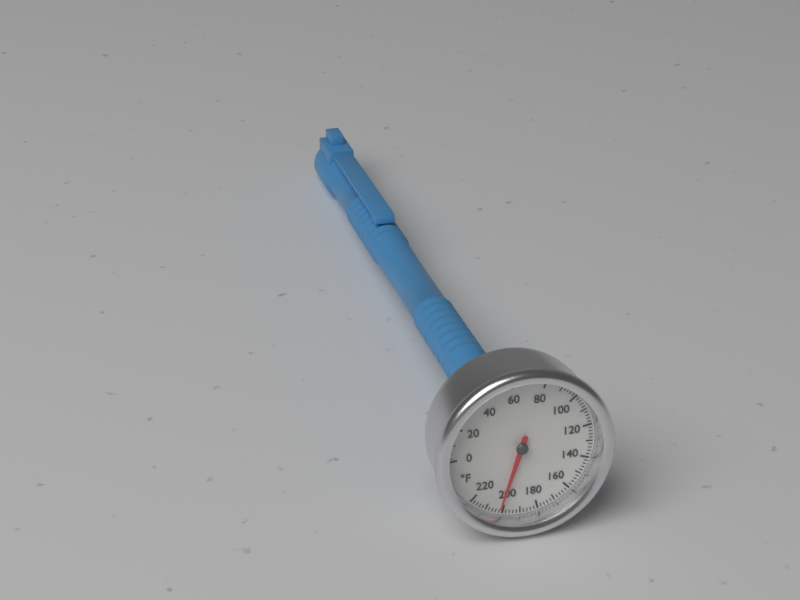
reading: 202 °F
